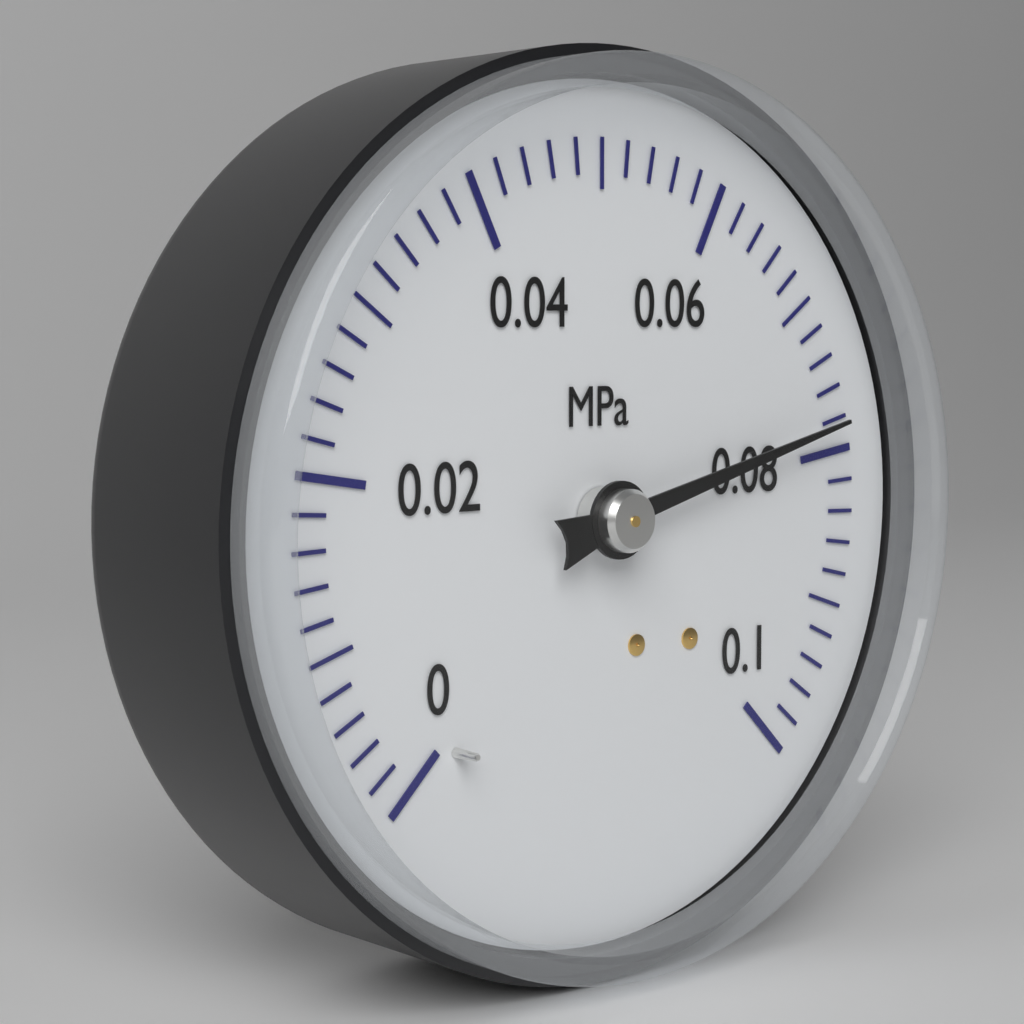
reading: 0.078 MPa
